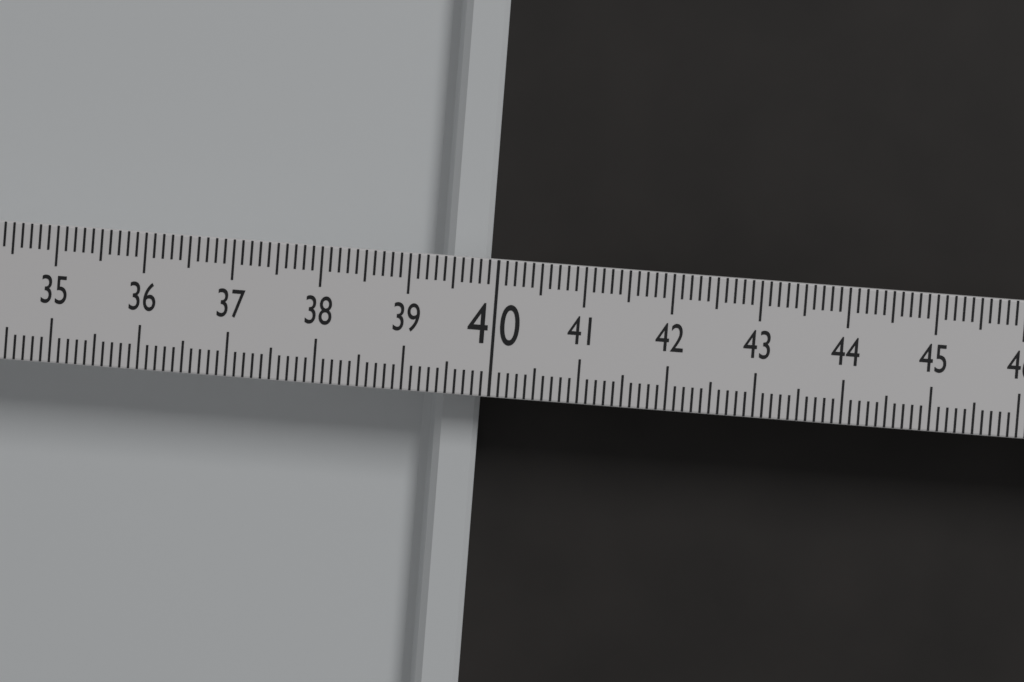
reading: 39.9 (no unit)
